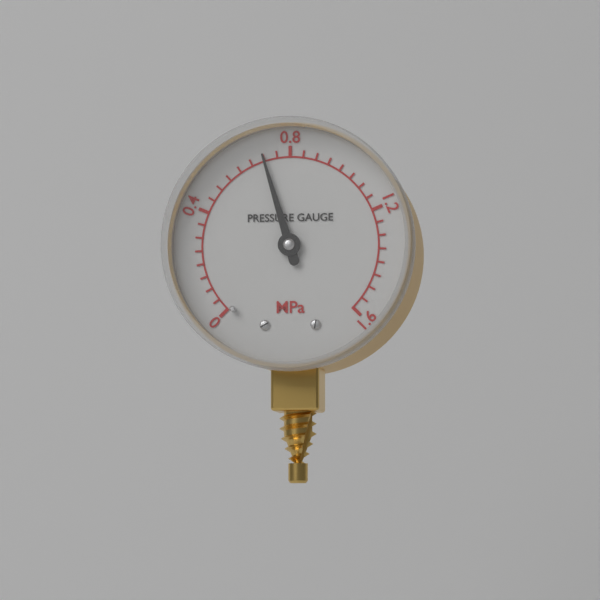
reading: 0.70 MPa
